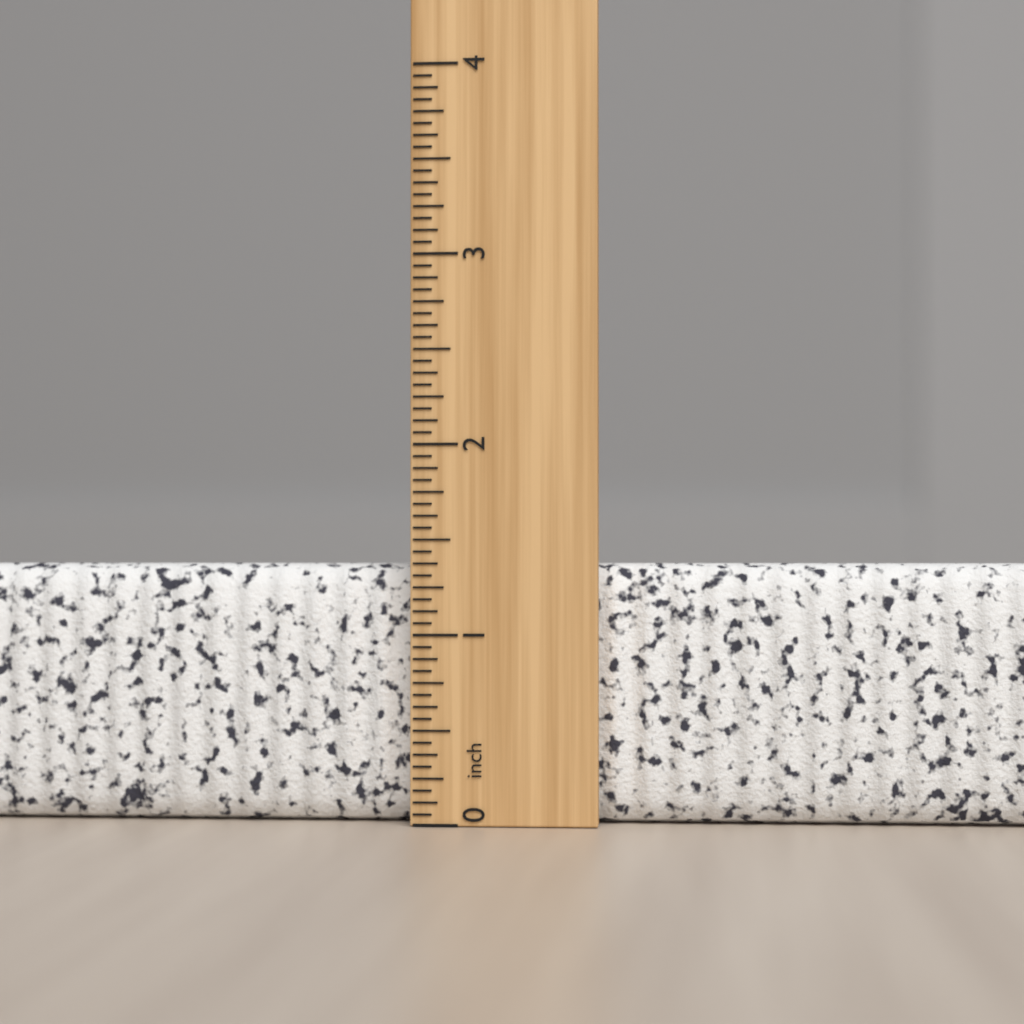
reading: 1.3750 inch
